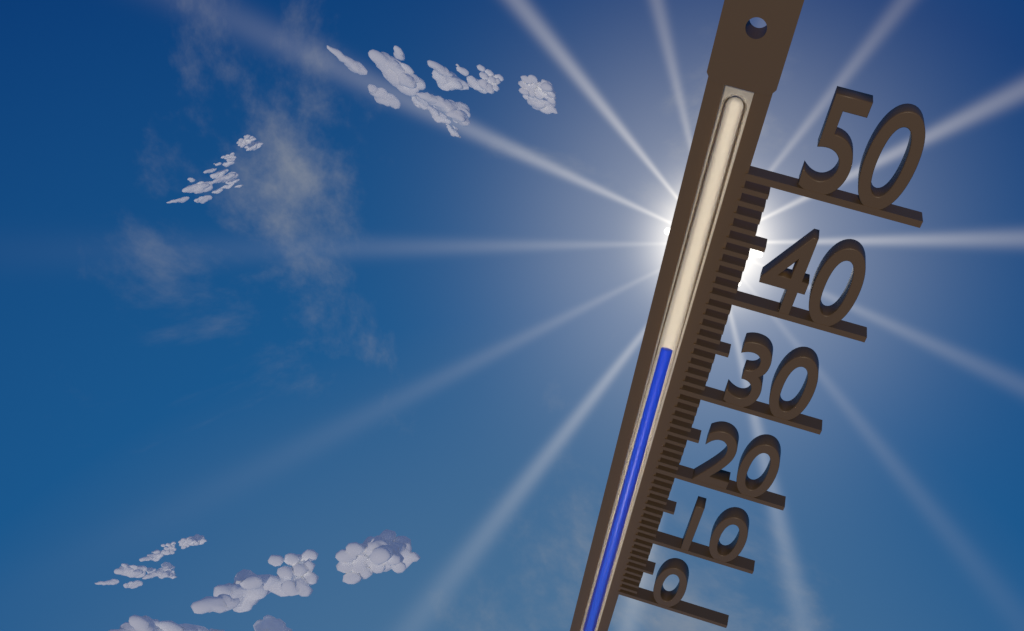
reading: 34 (no unit)
